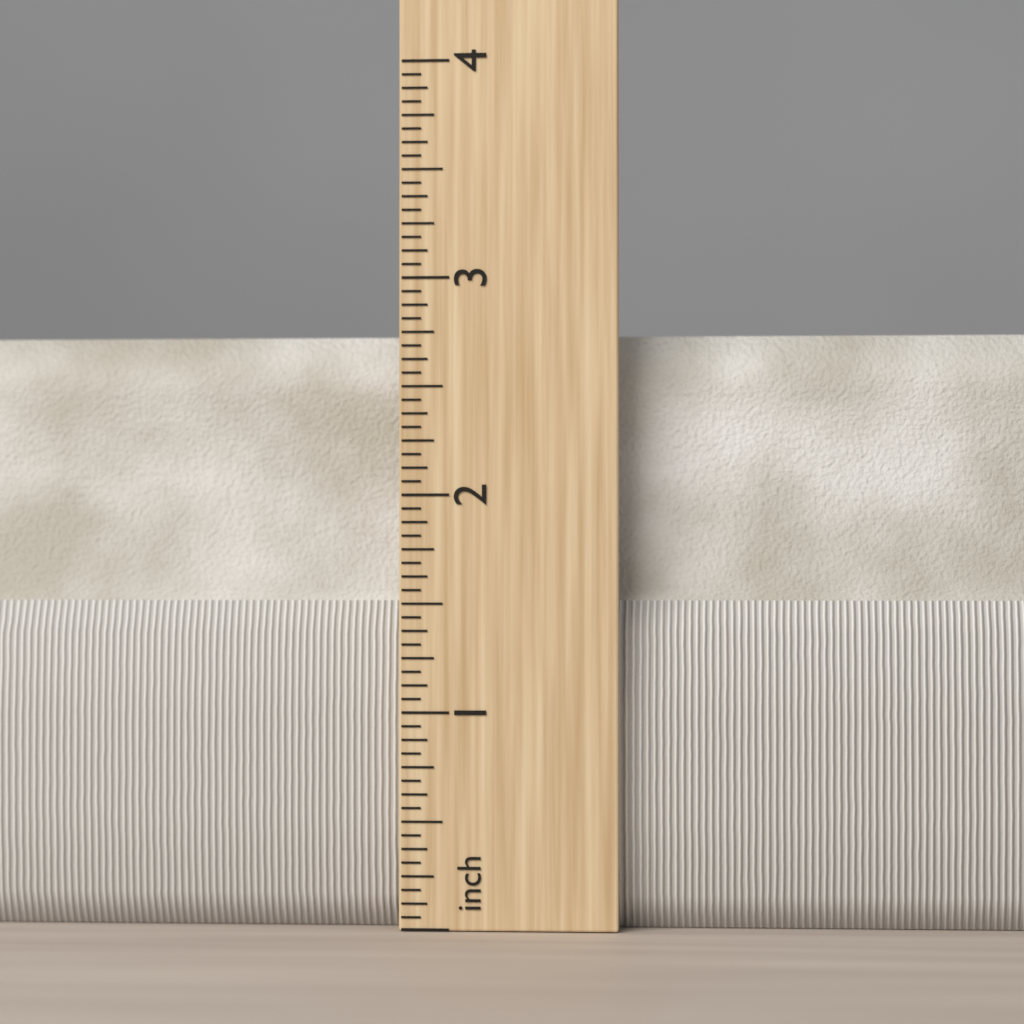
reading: 2.7500 in
